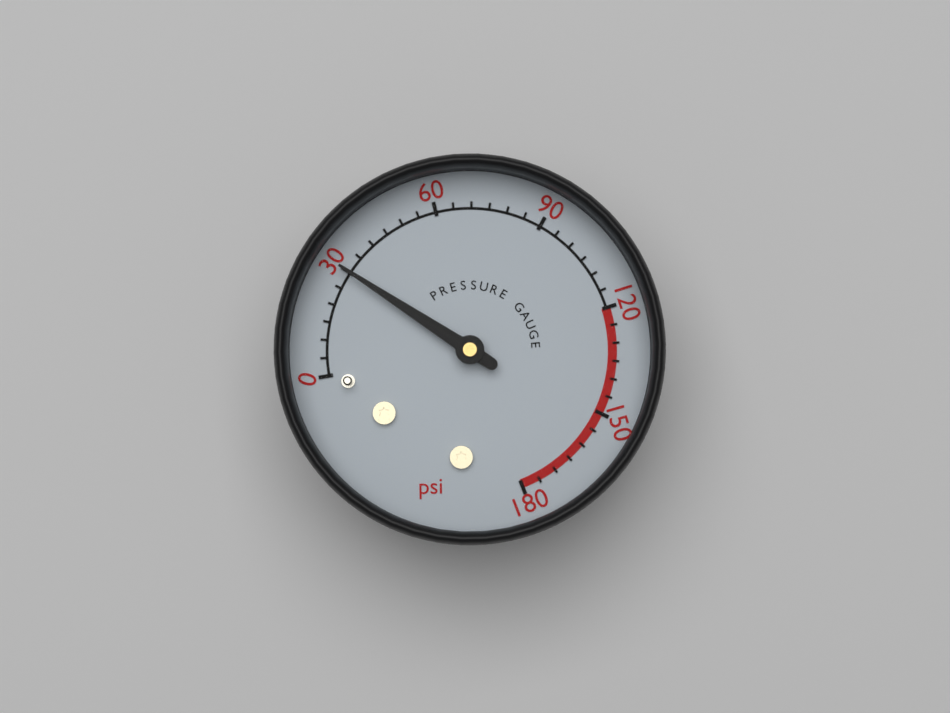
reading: 30 psi
